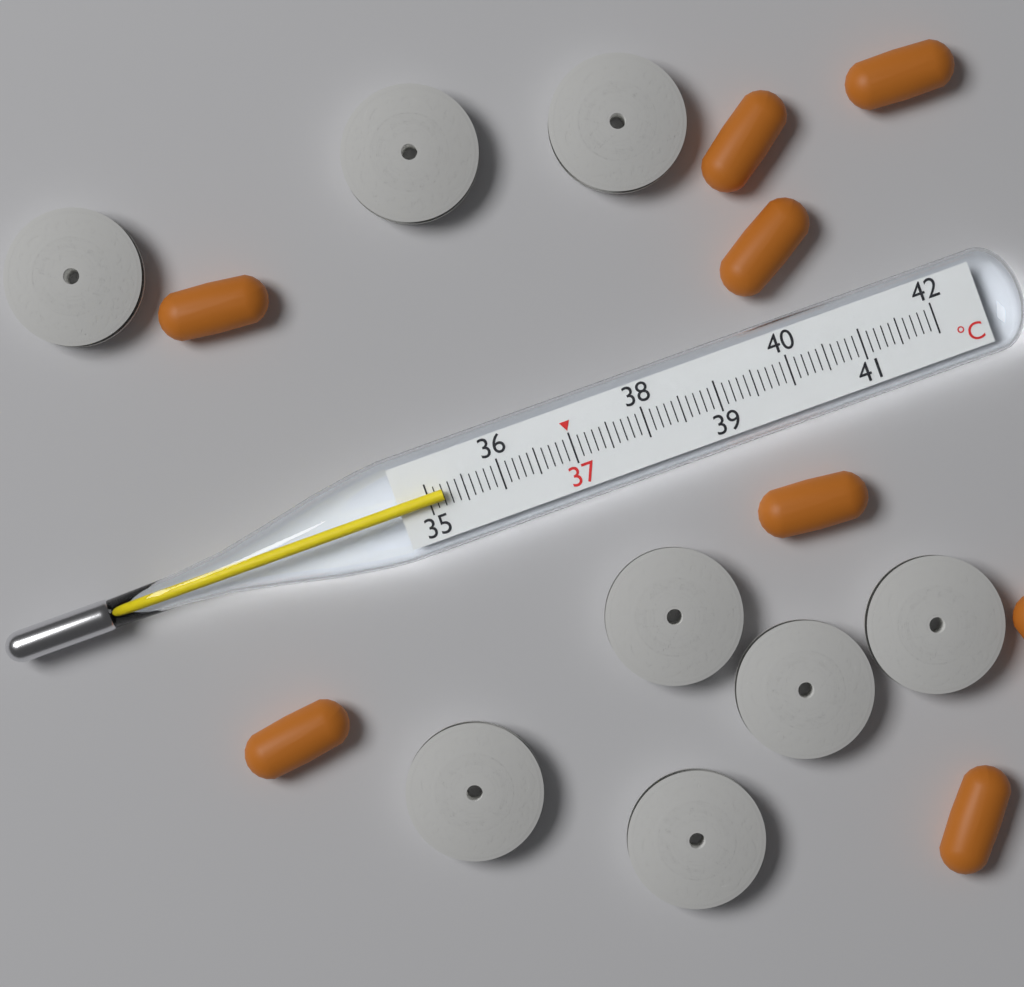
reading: 35.2 °C
